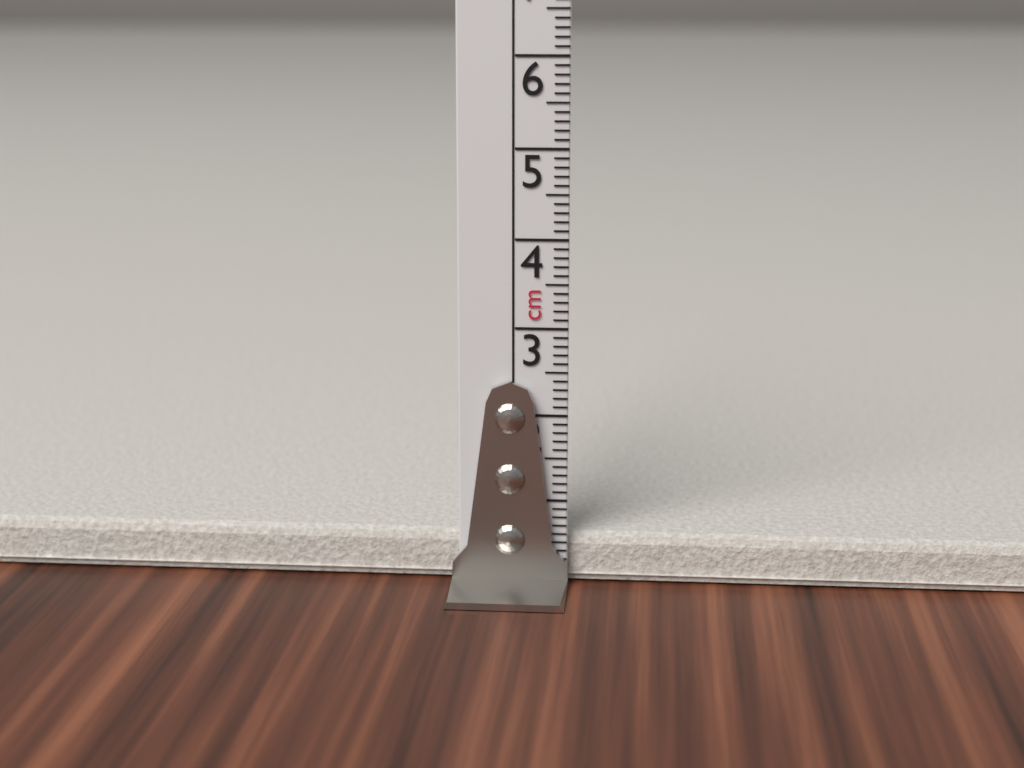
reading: 0.6 cm
